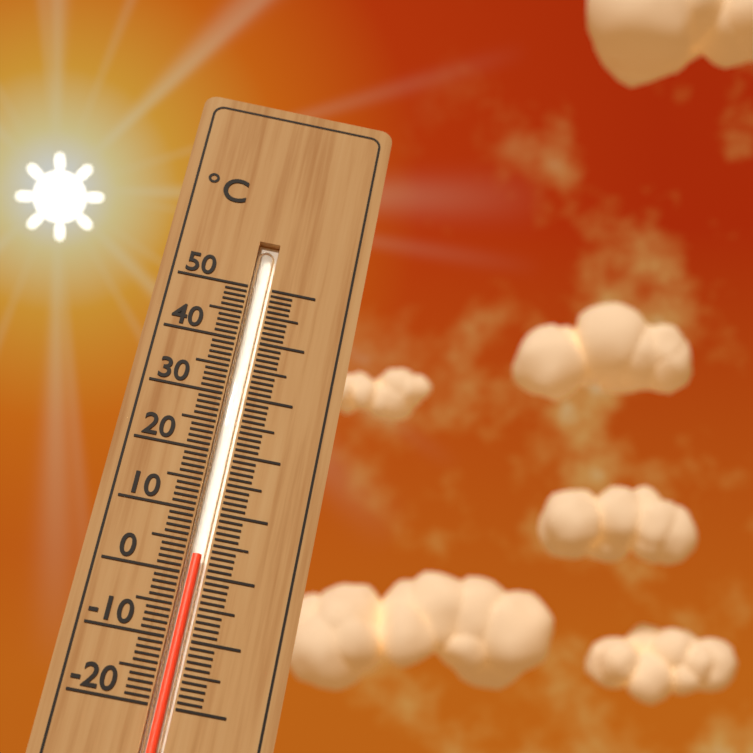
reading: 3 °C
